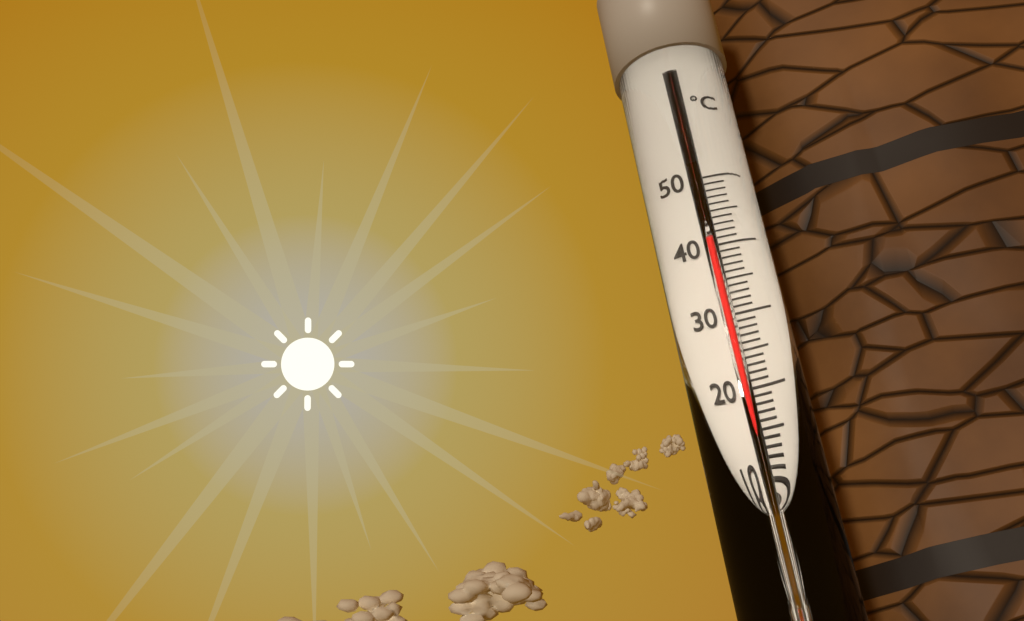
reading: 41 °C
